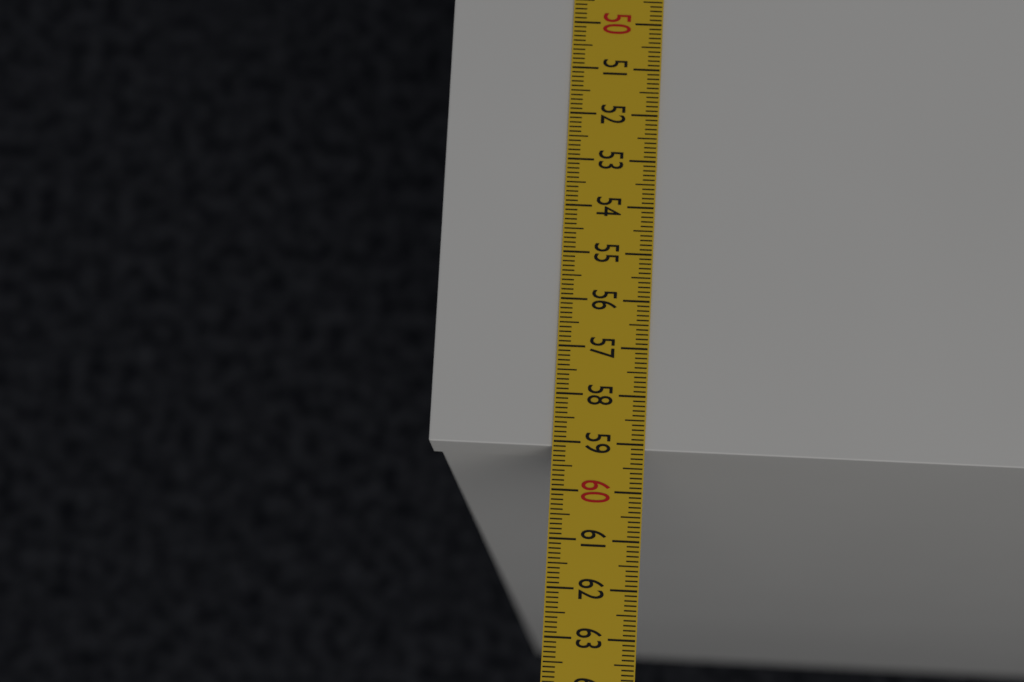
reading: 59.1 cm
